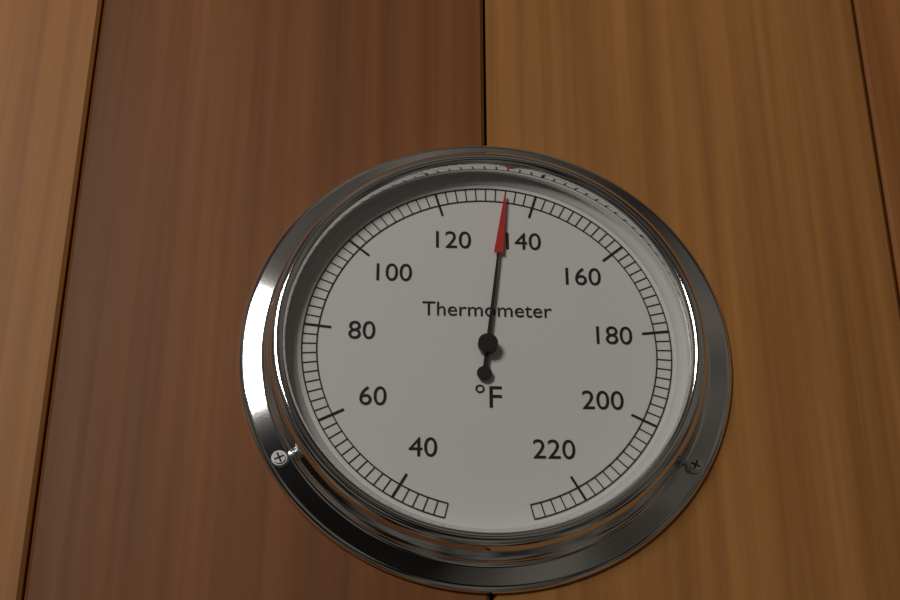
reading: 134 °F
